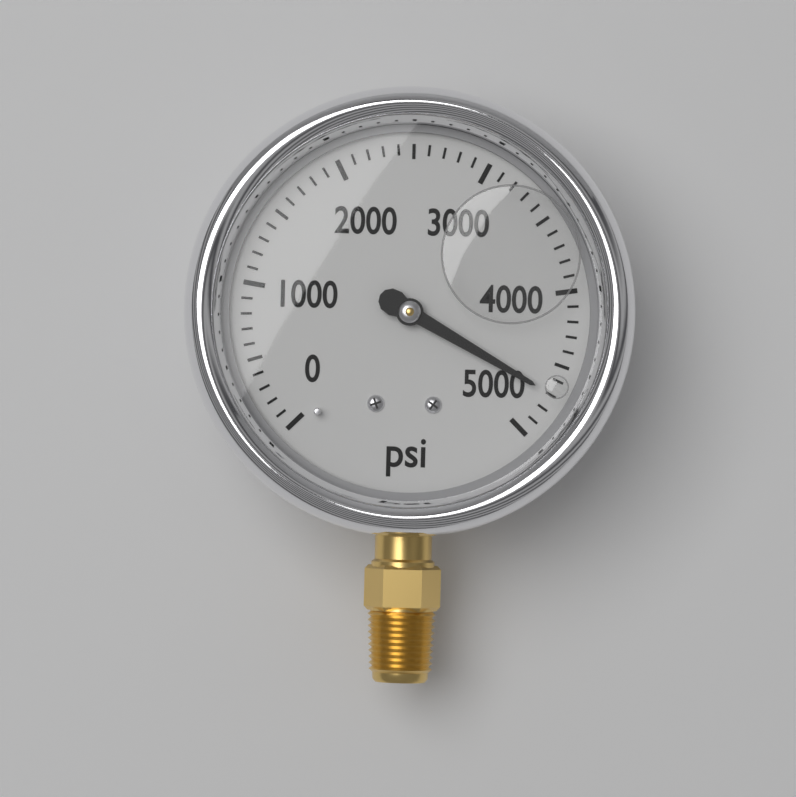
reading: 4700 psi
